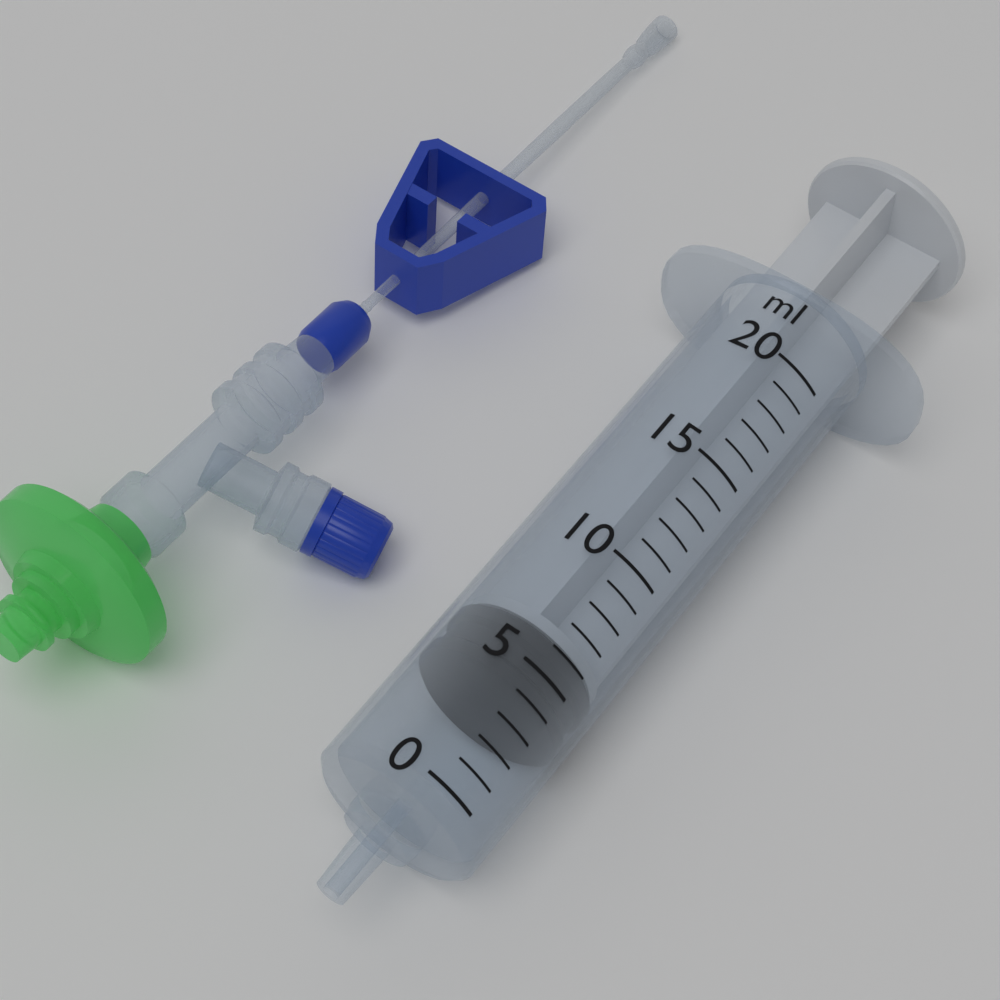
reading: 4 ml
